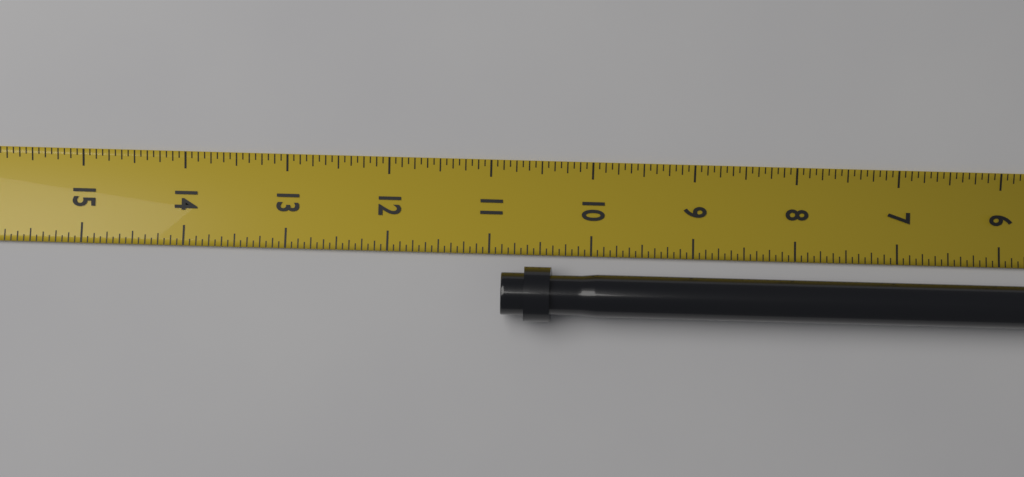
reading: 10.8750 in
